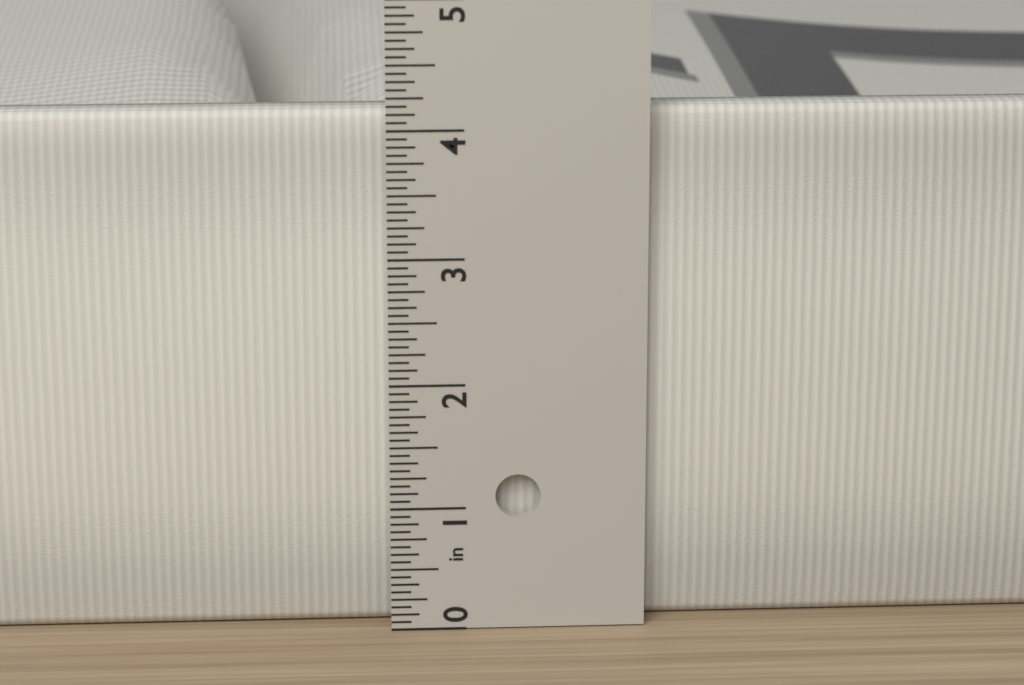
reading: 4.1250 in
